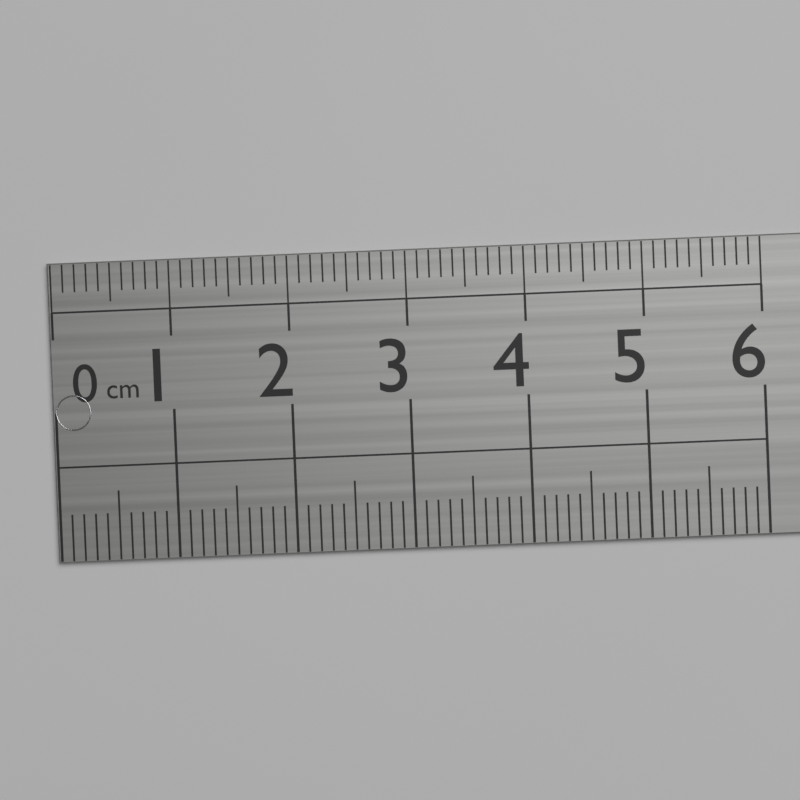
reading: 0.3 cm
